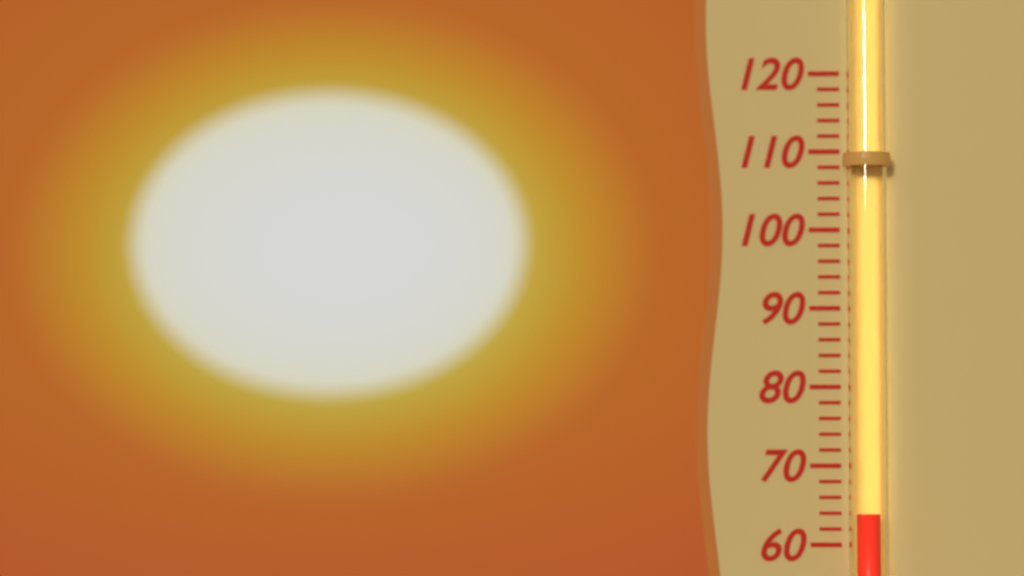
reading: 64 (no unit)
